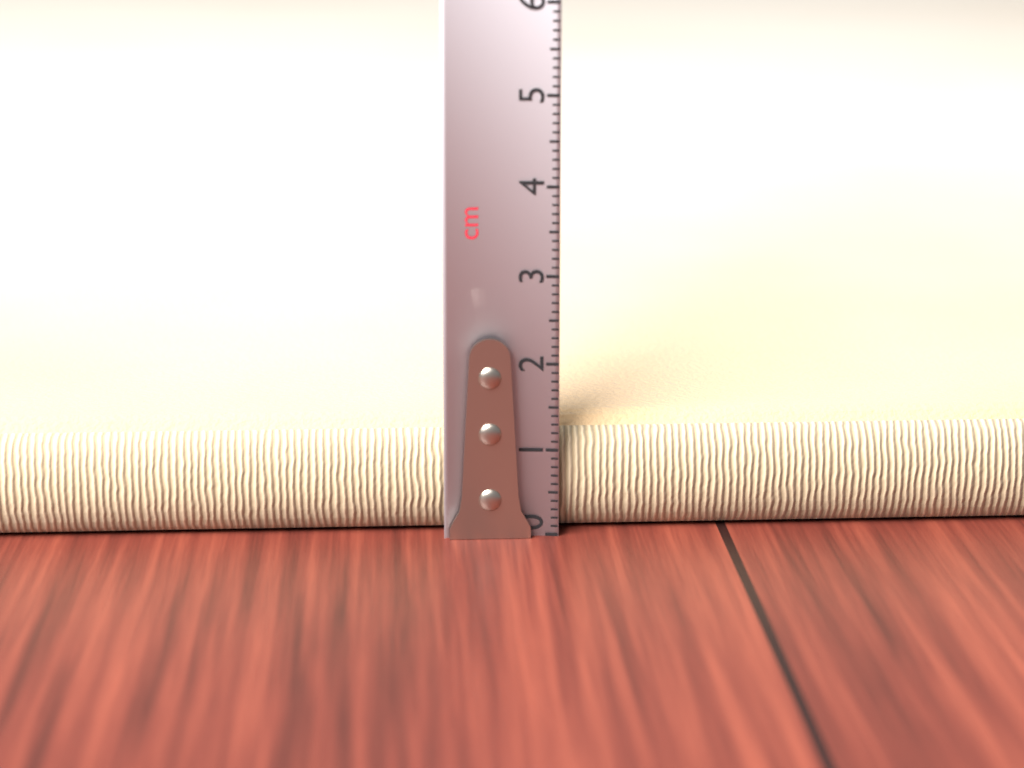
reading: 1.3 cm
